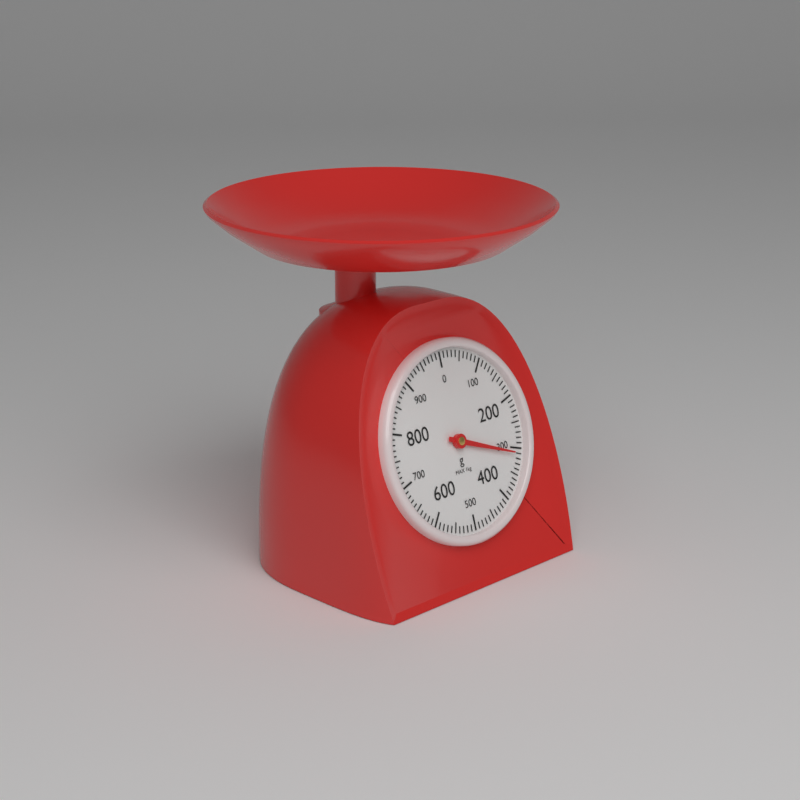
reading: 310 g
